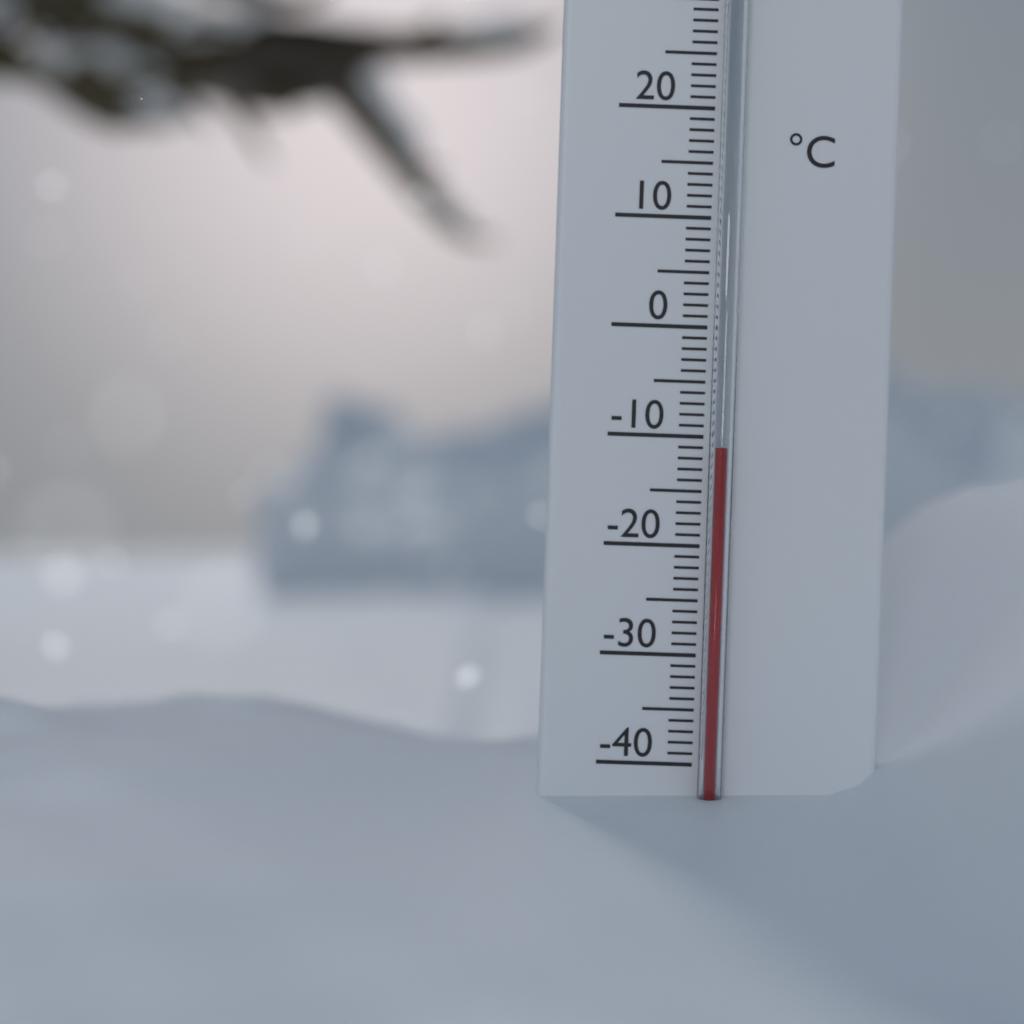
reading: -11 °C
